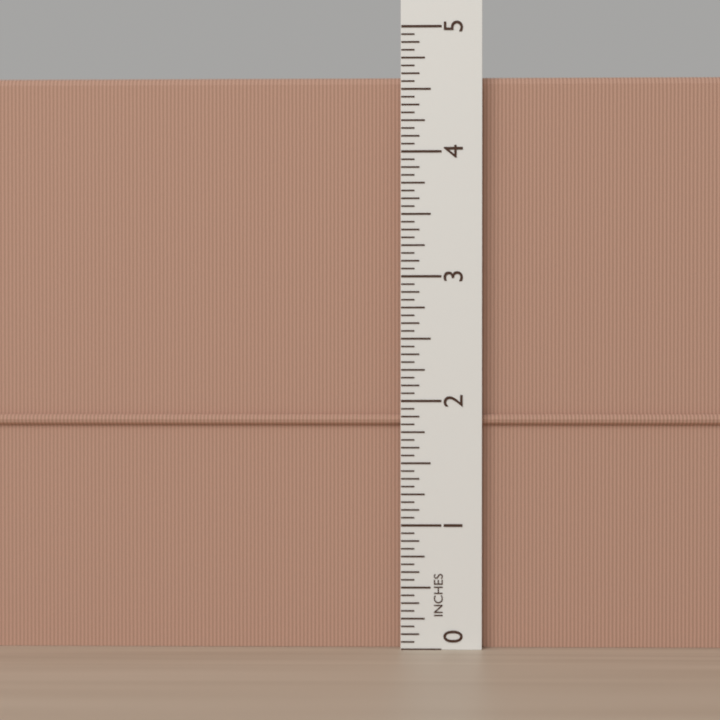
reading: 4.6250 in
